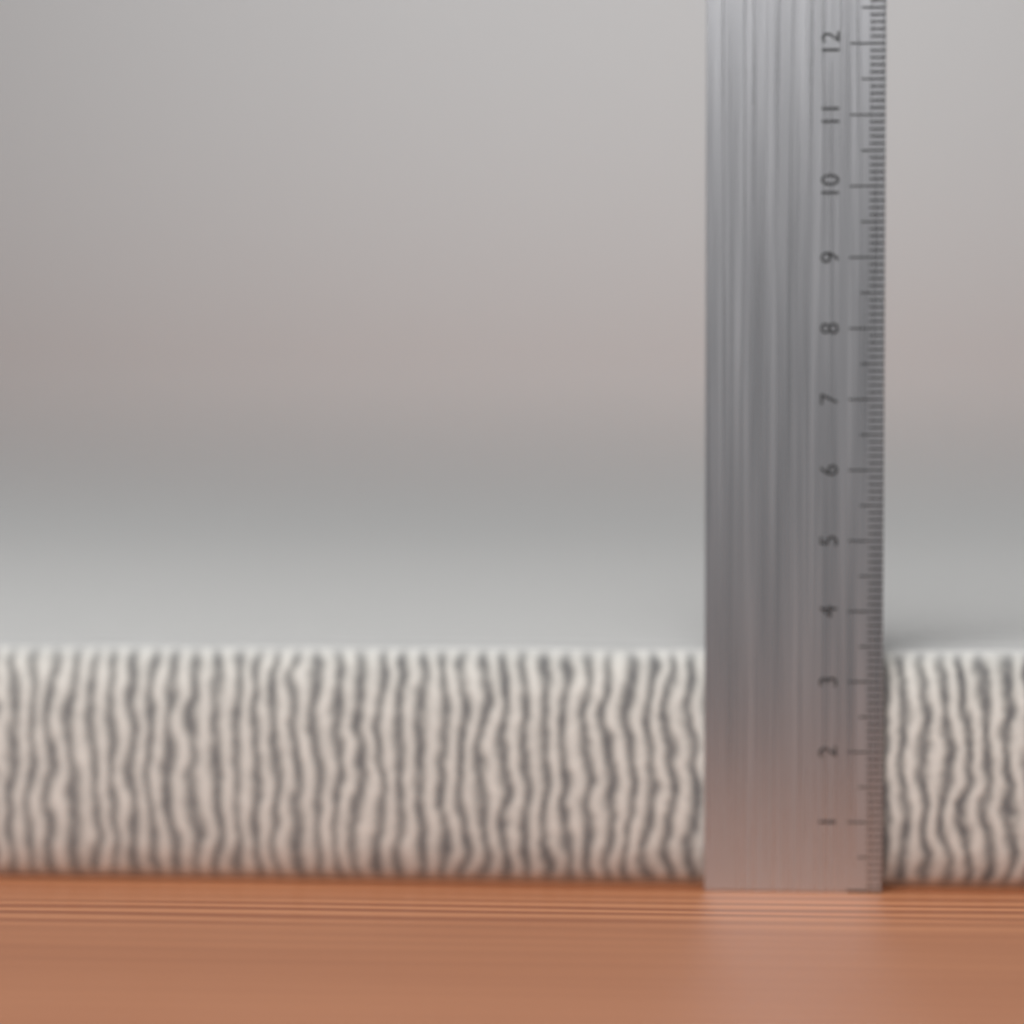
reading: 3.4 cm
